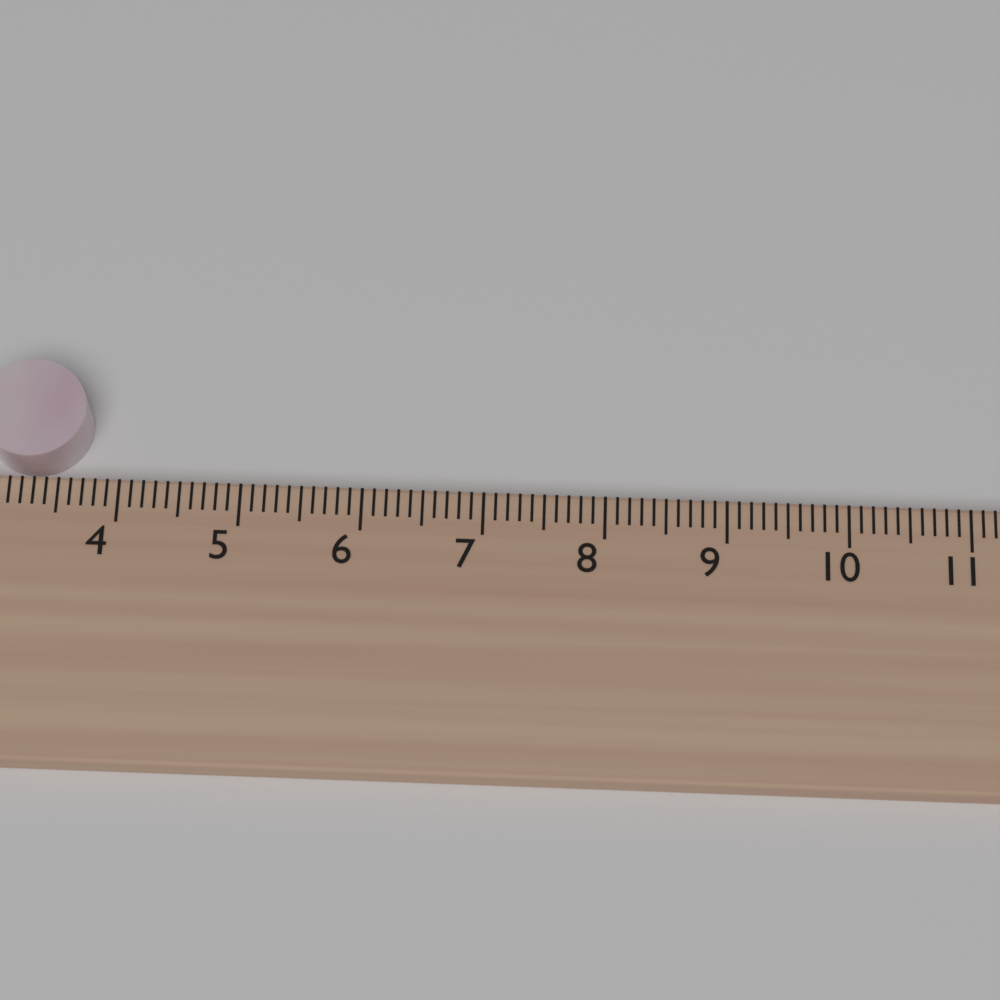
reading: 3.7 cm
